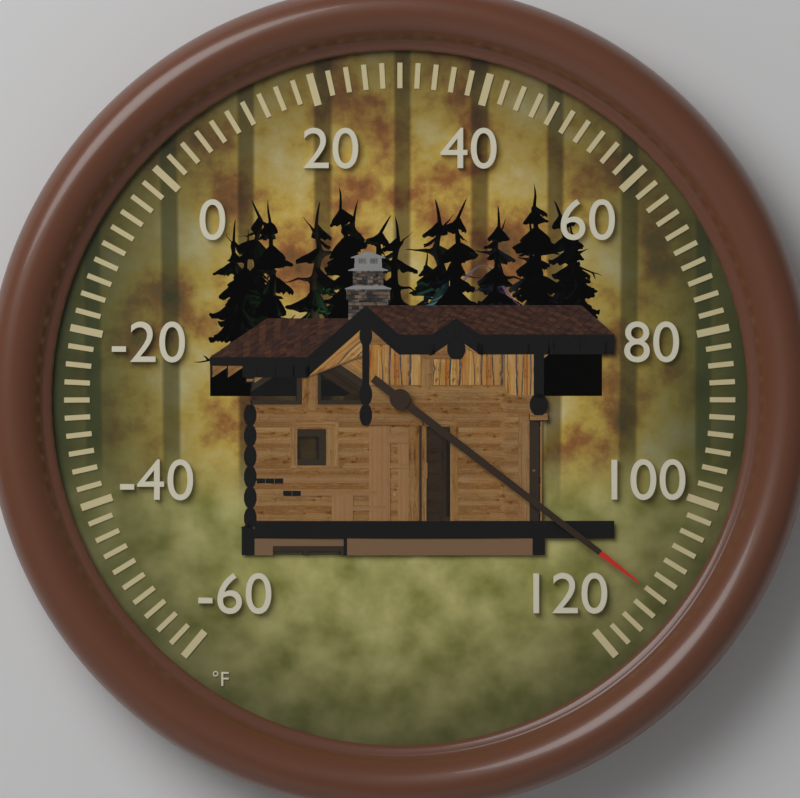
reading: 112 °F
